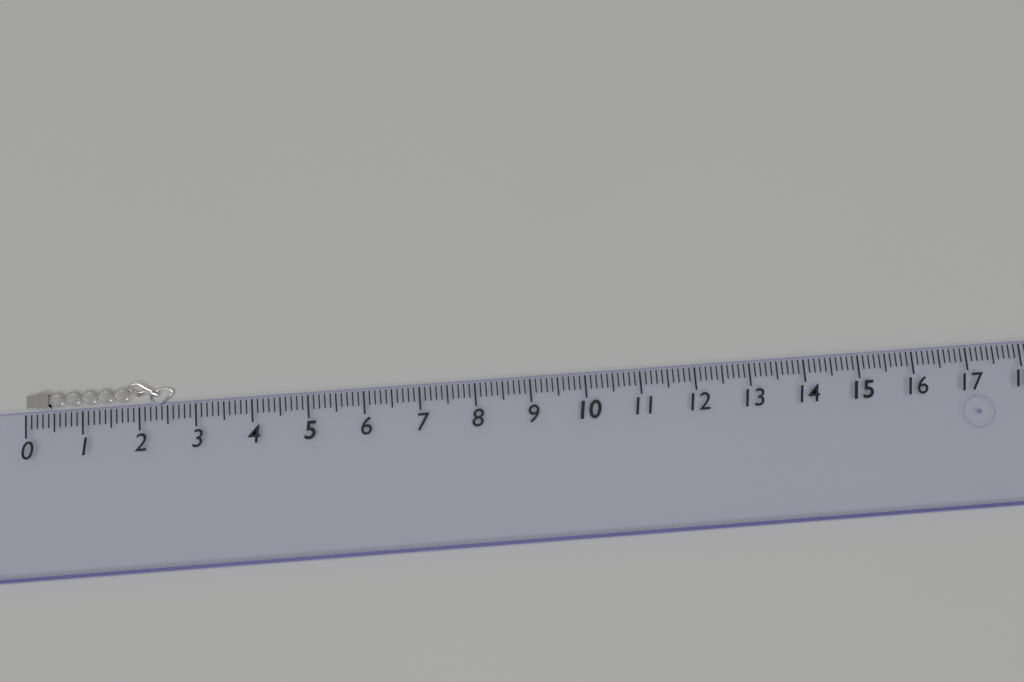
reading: 2.6 (no unit)
